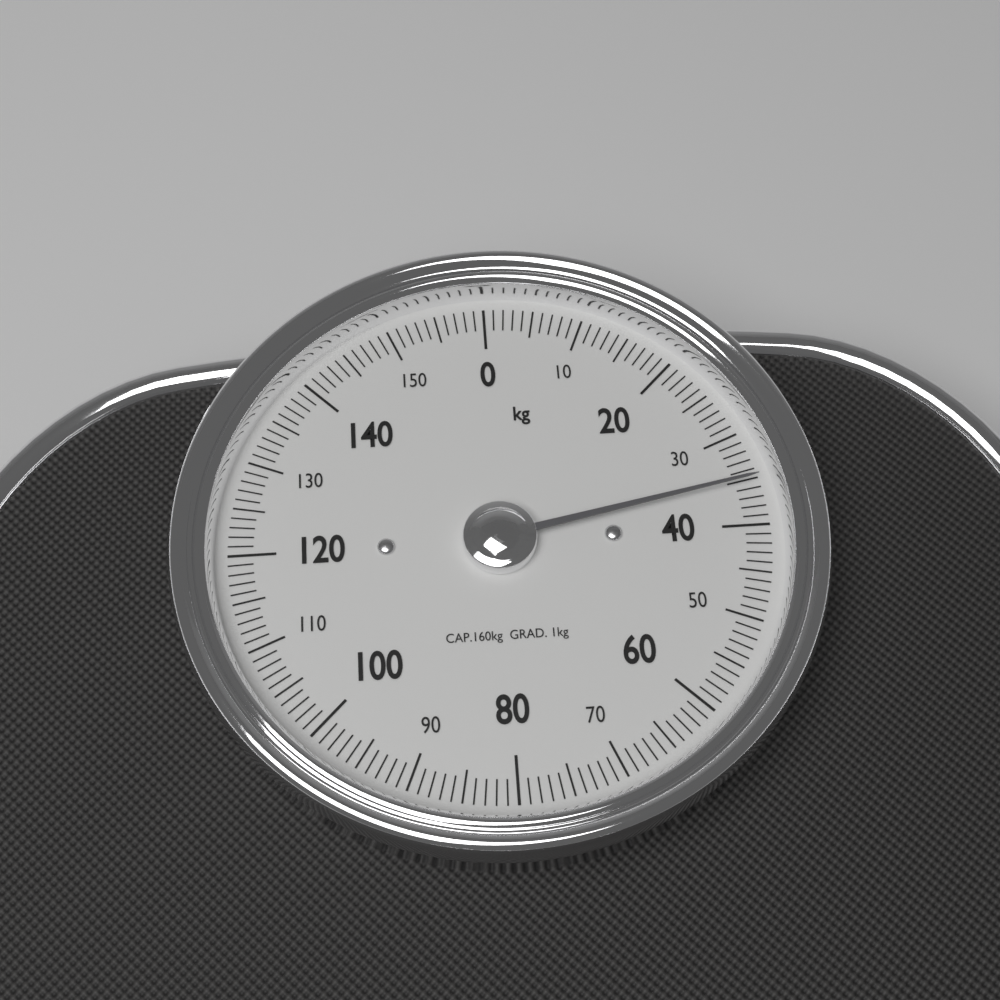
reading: 35 kg
